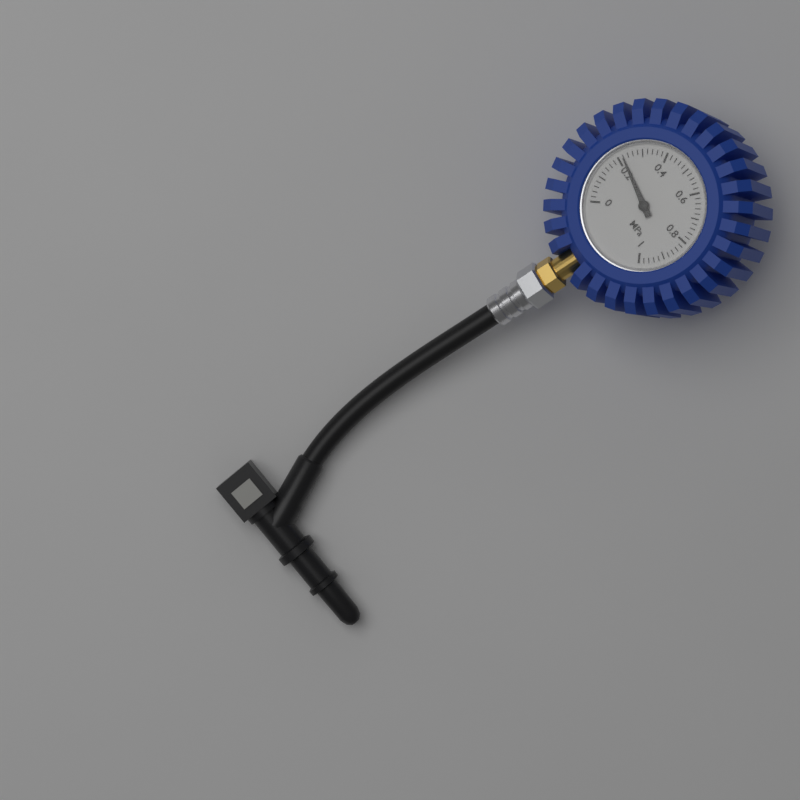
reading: 0.22 MPa
